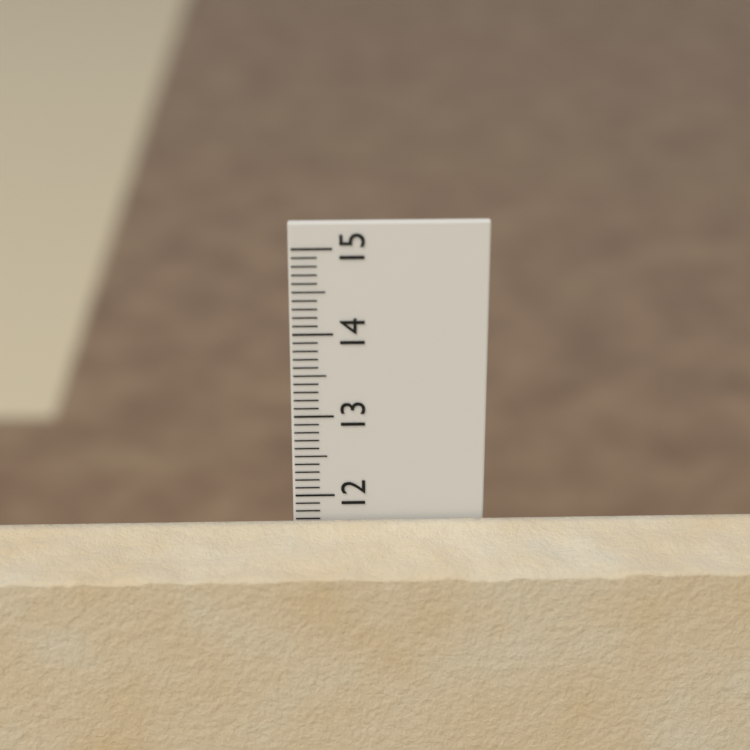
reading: 11.7 cm
